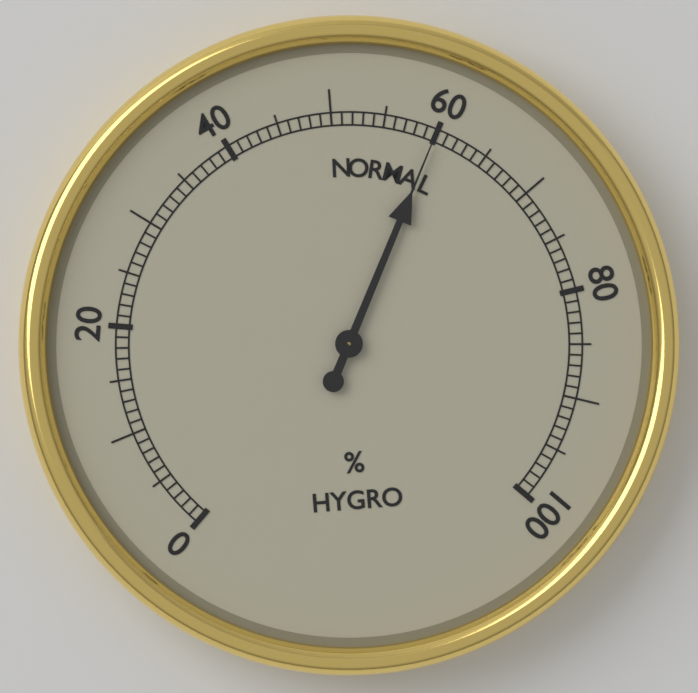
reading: 60 %
